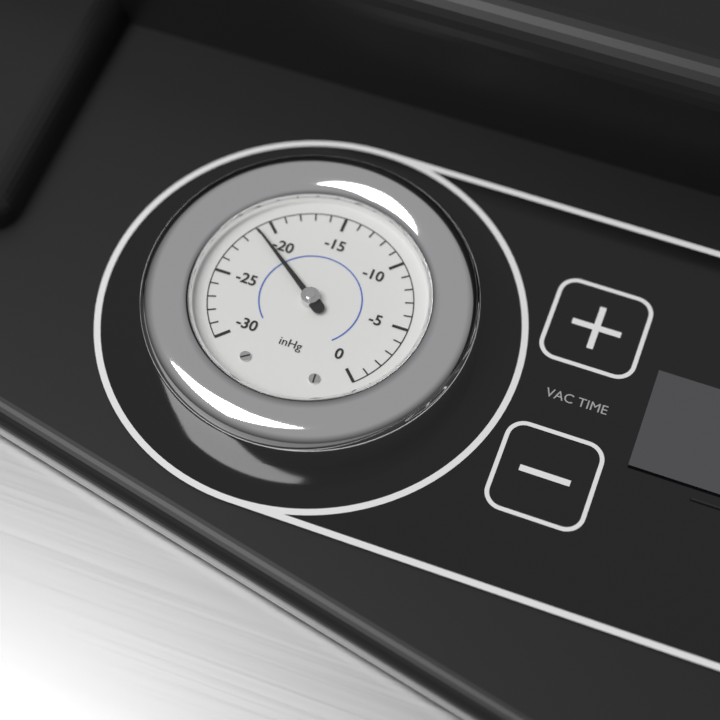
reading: -21 inHg
